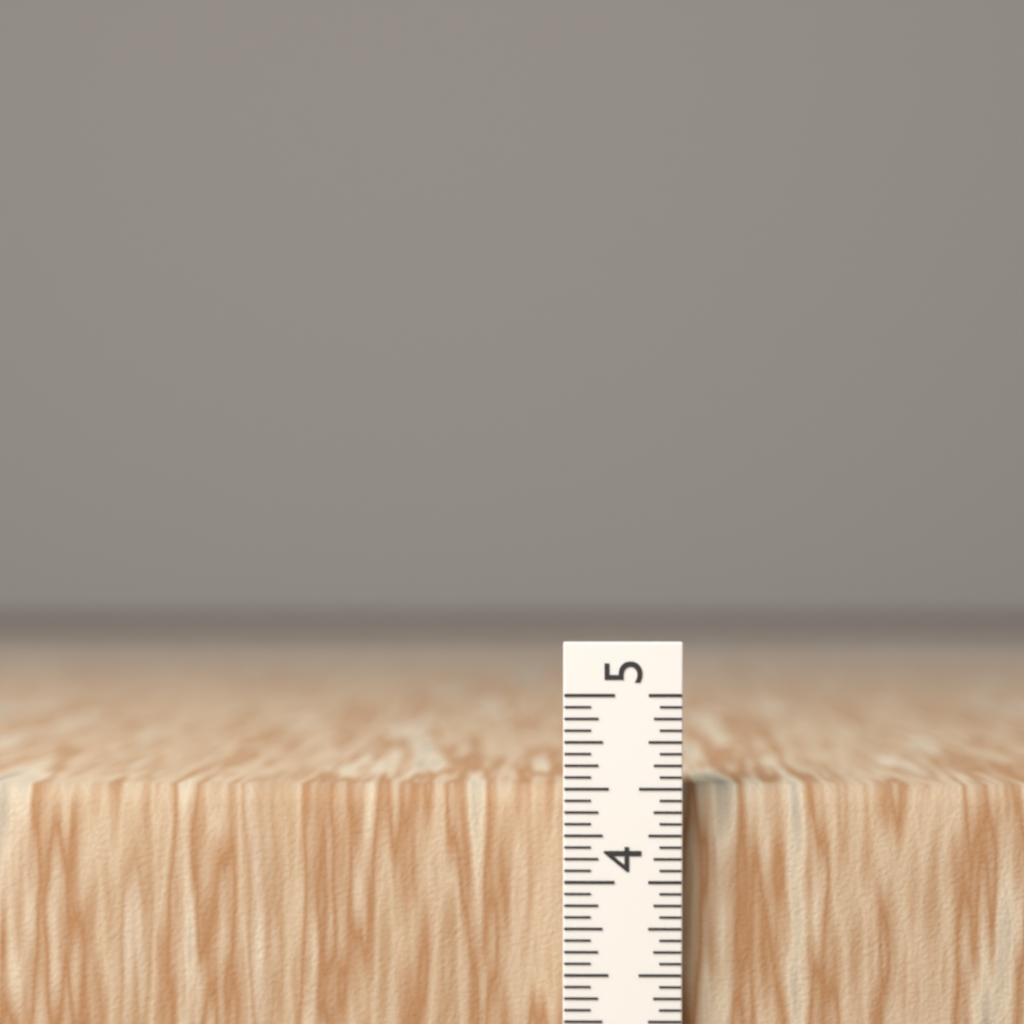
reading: 4.5000 in
